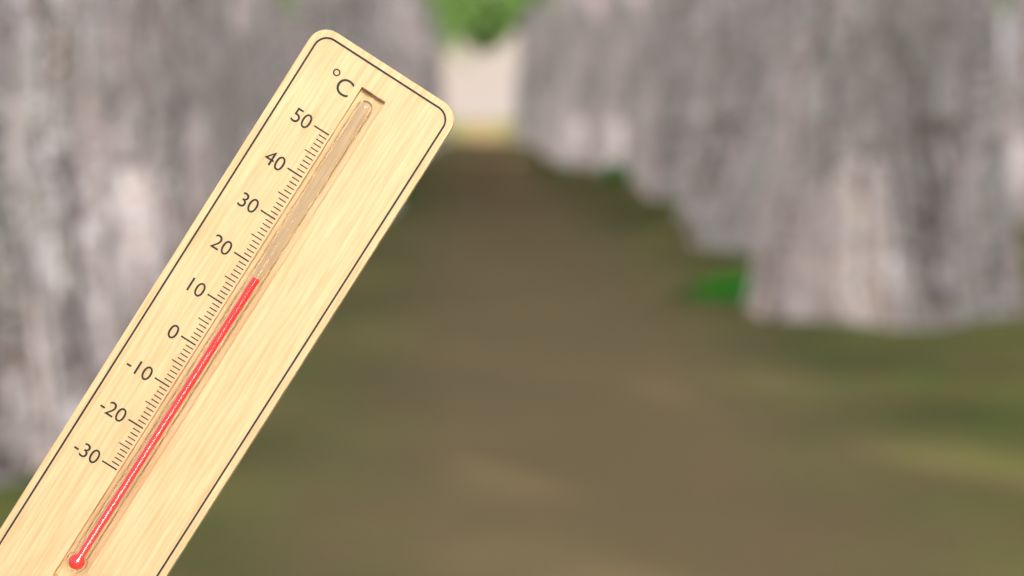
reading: 18 °C
